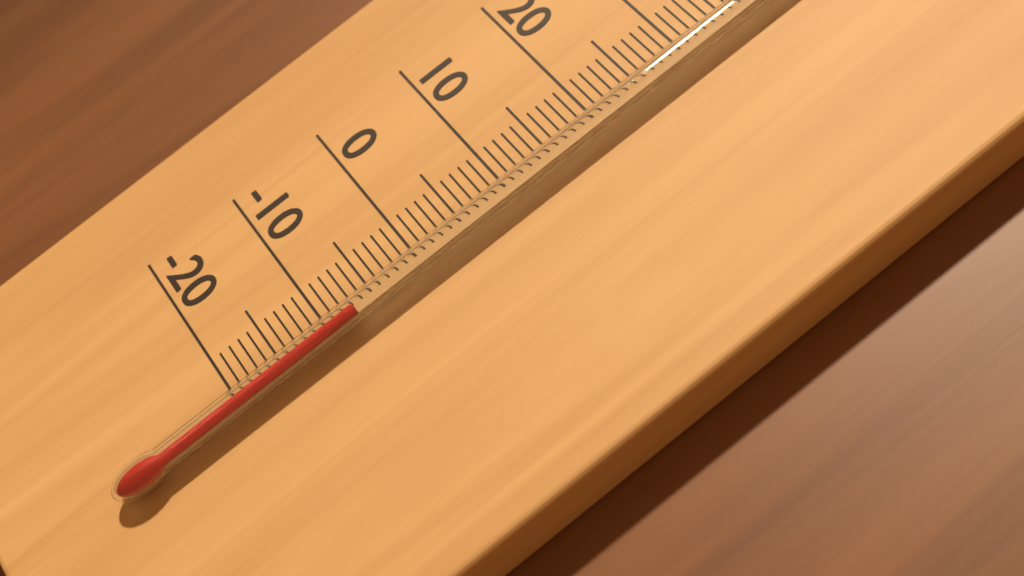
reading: -7 °C
